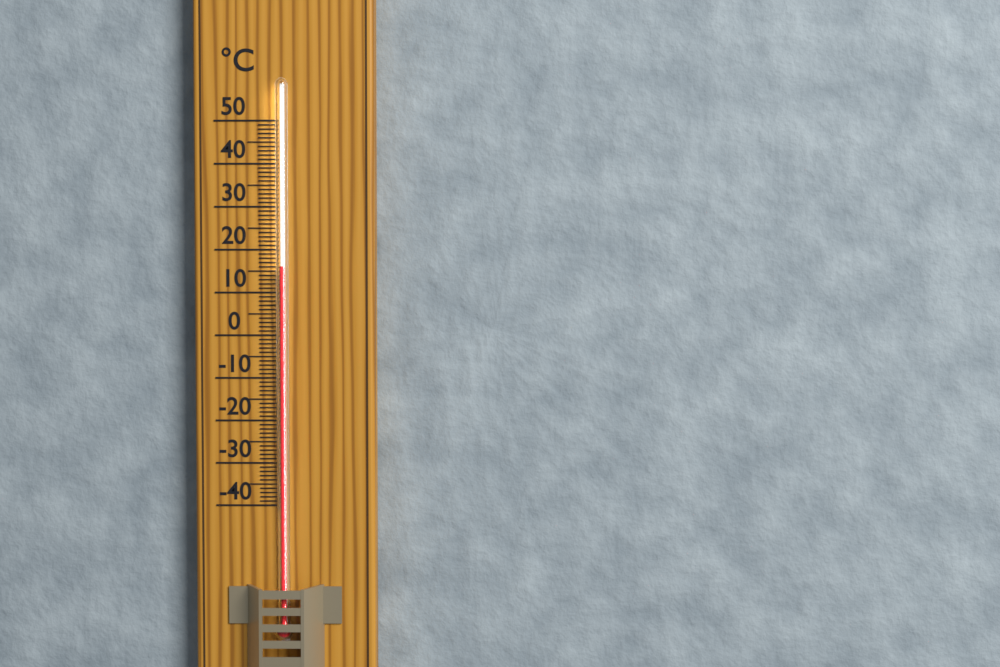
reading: 16 °C
